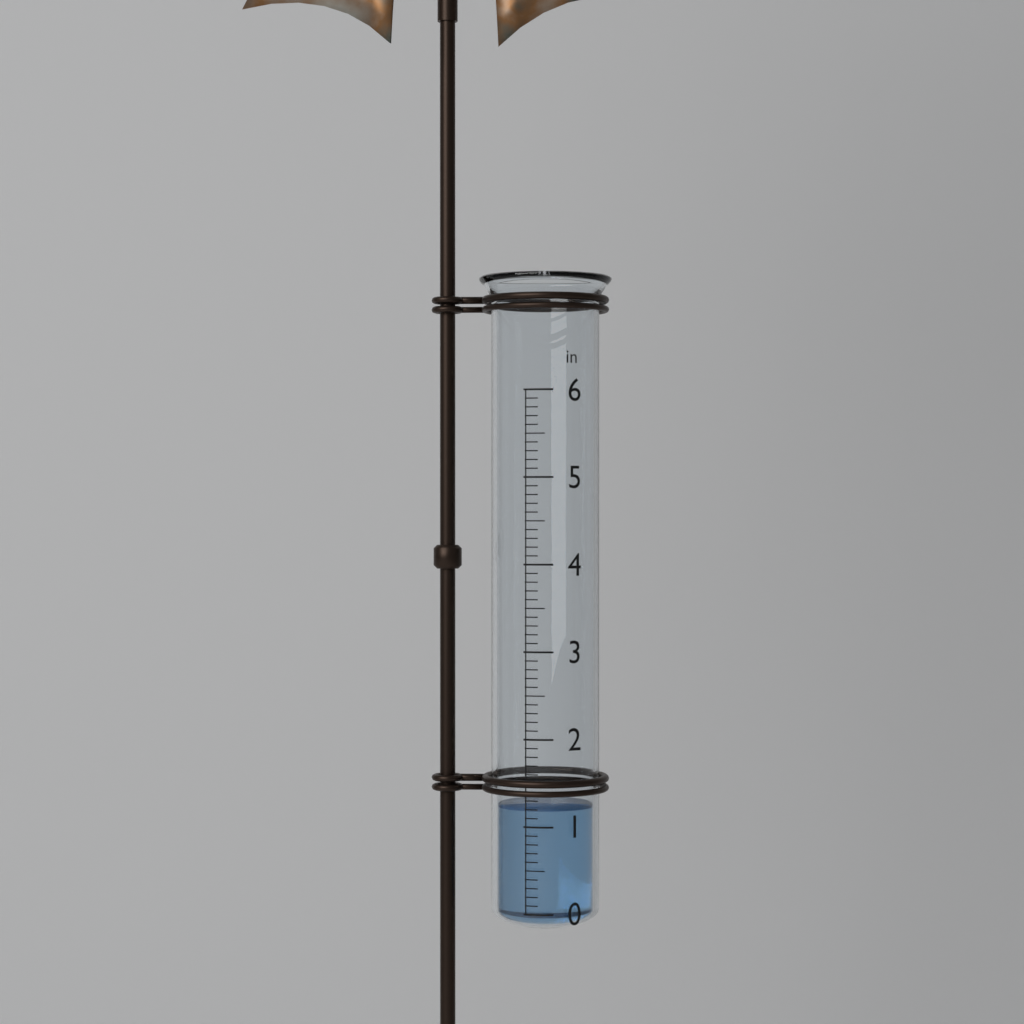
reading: 1.2 in
